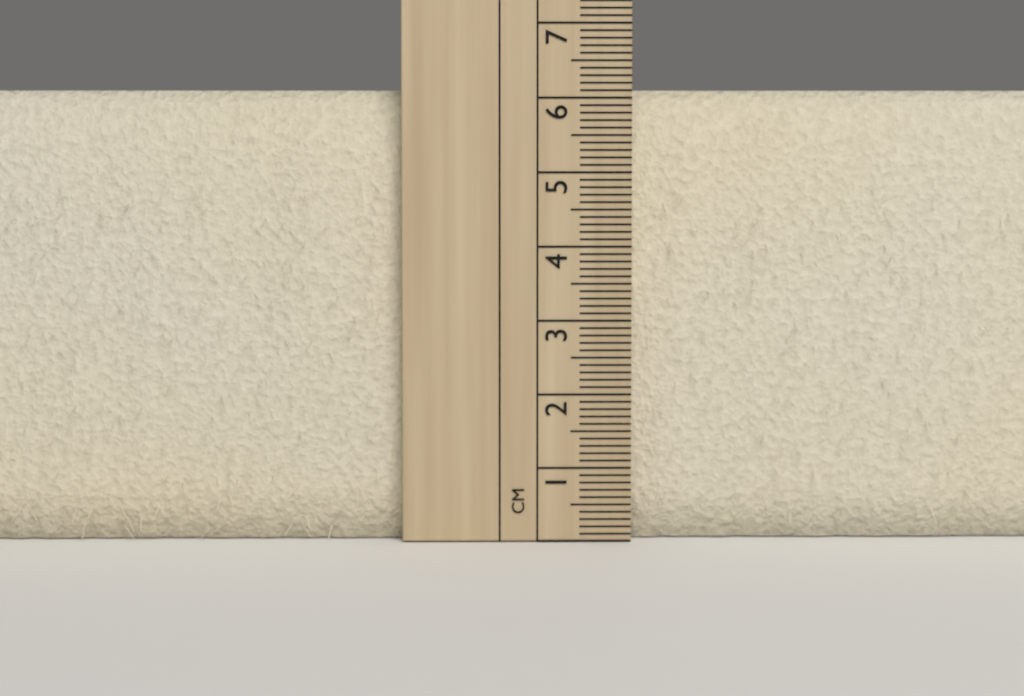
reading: 6.1 cm
